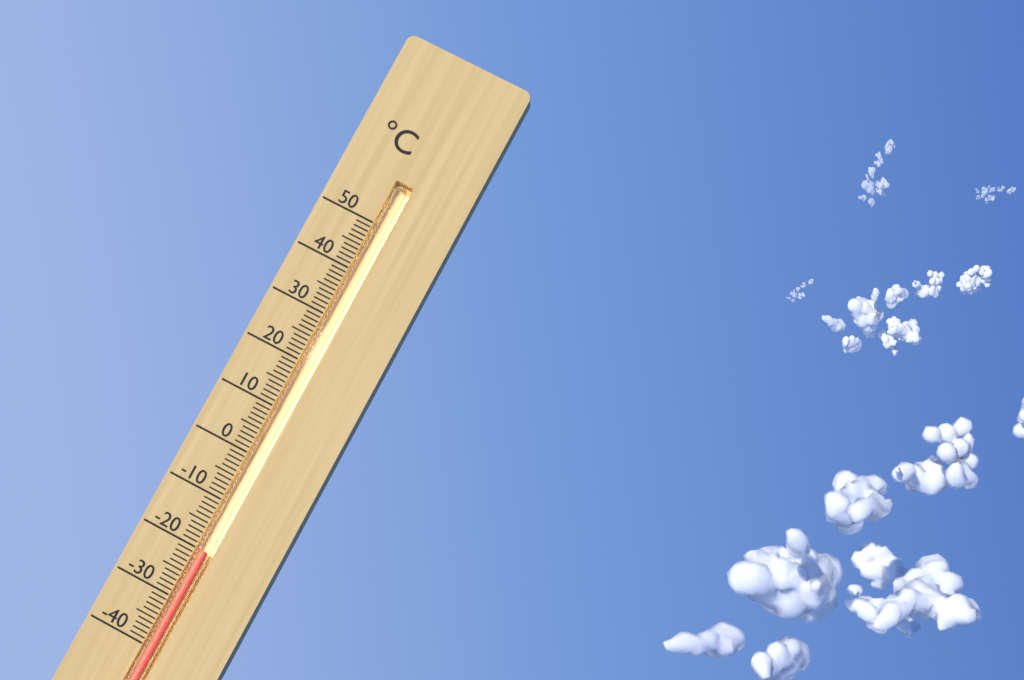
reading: -20 °C
